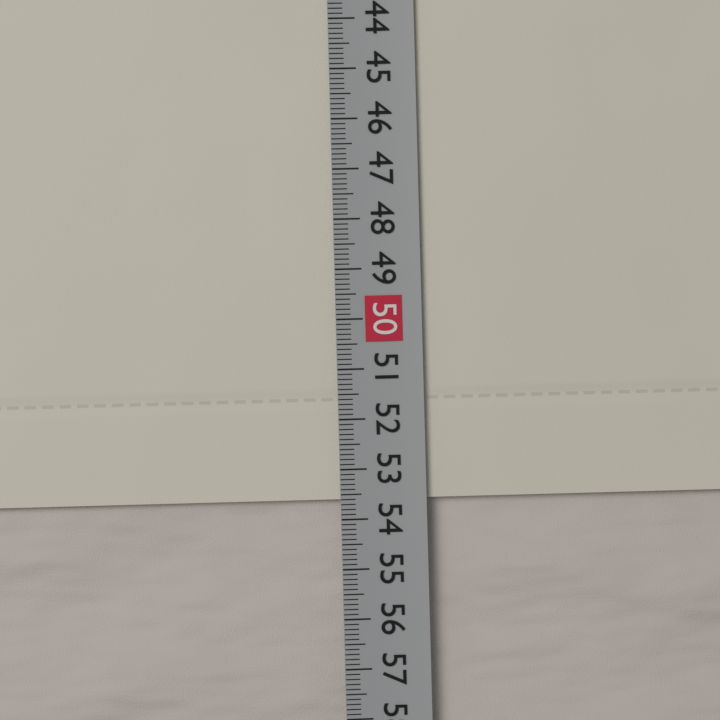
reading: 53.6 cm
